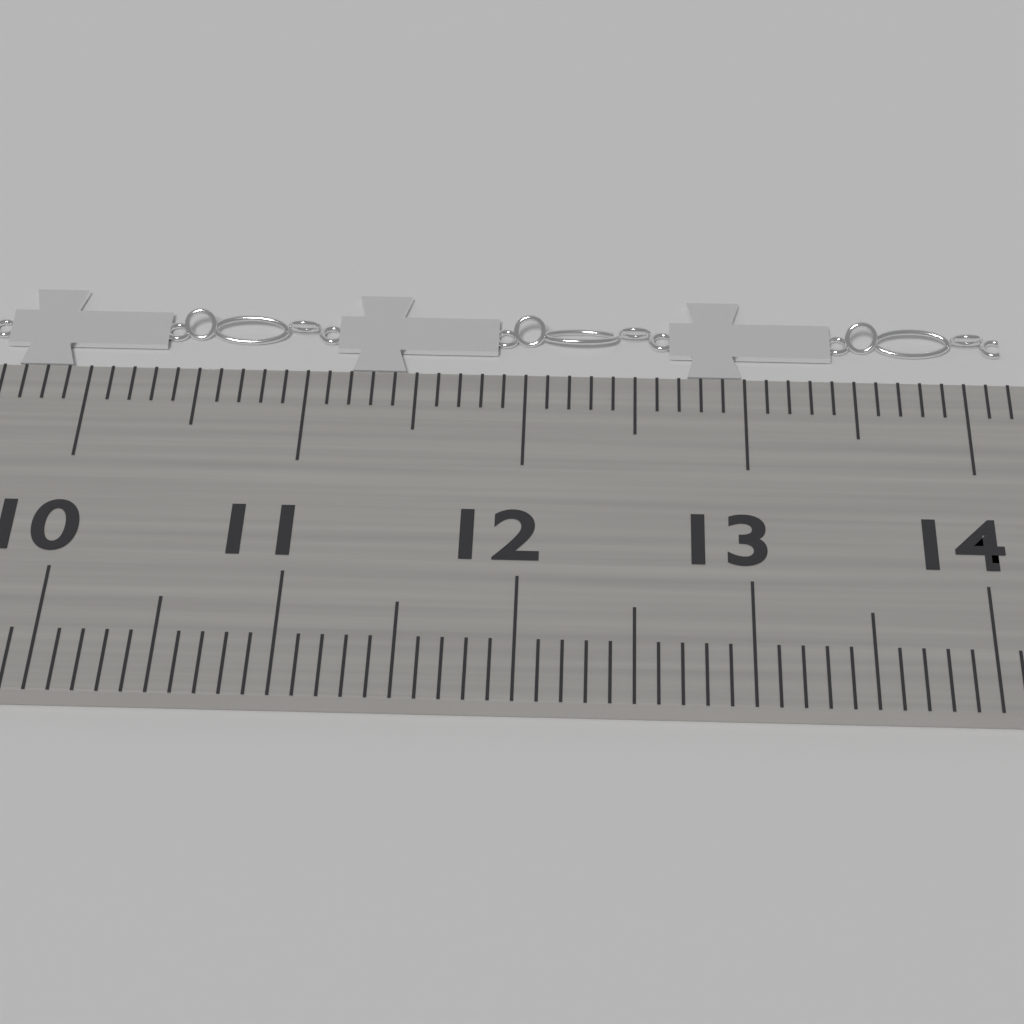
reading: 14.2 cm
